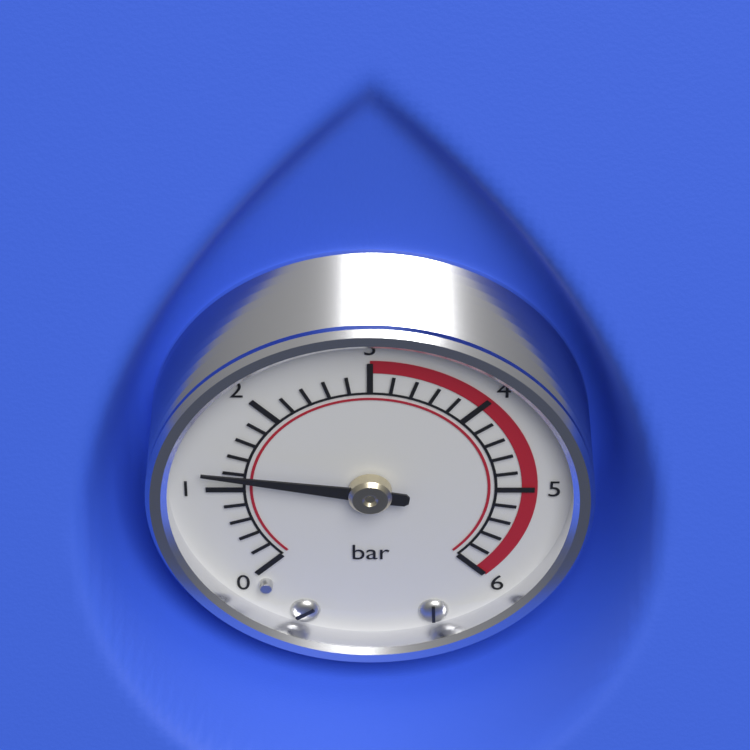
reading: 1.2 bar
